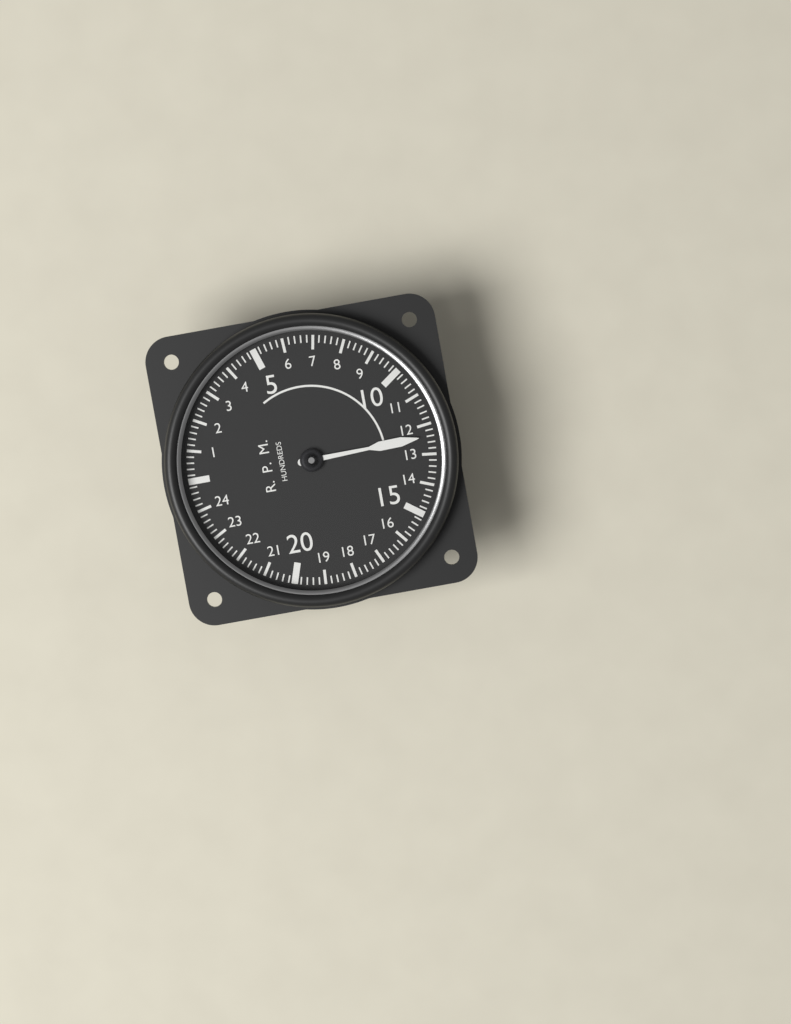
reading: 12.4 RPM x100
